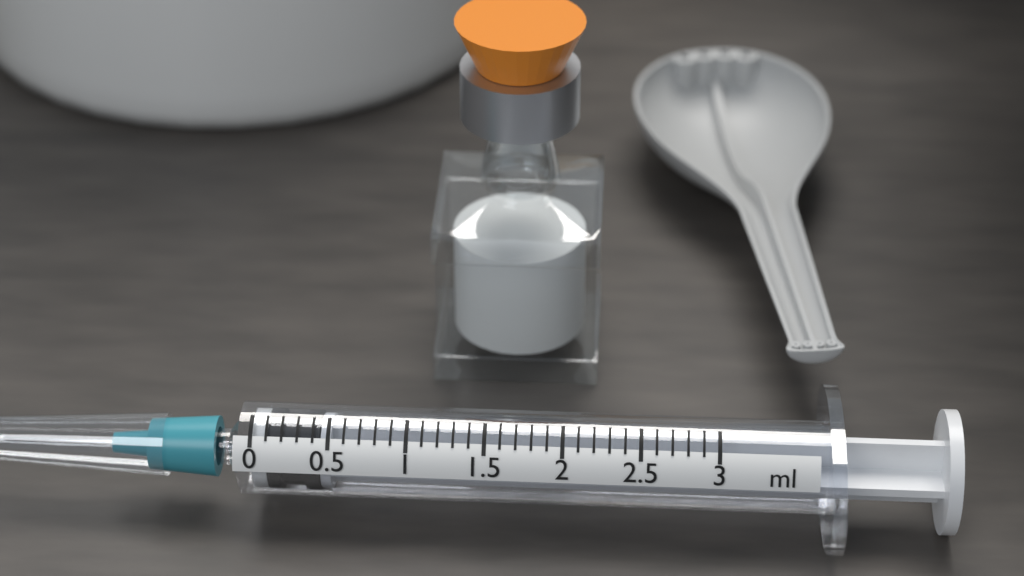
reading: 0.1 ml
